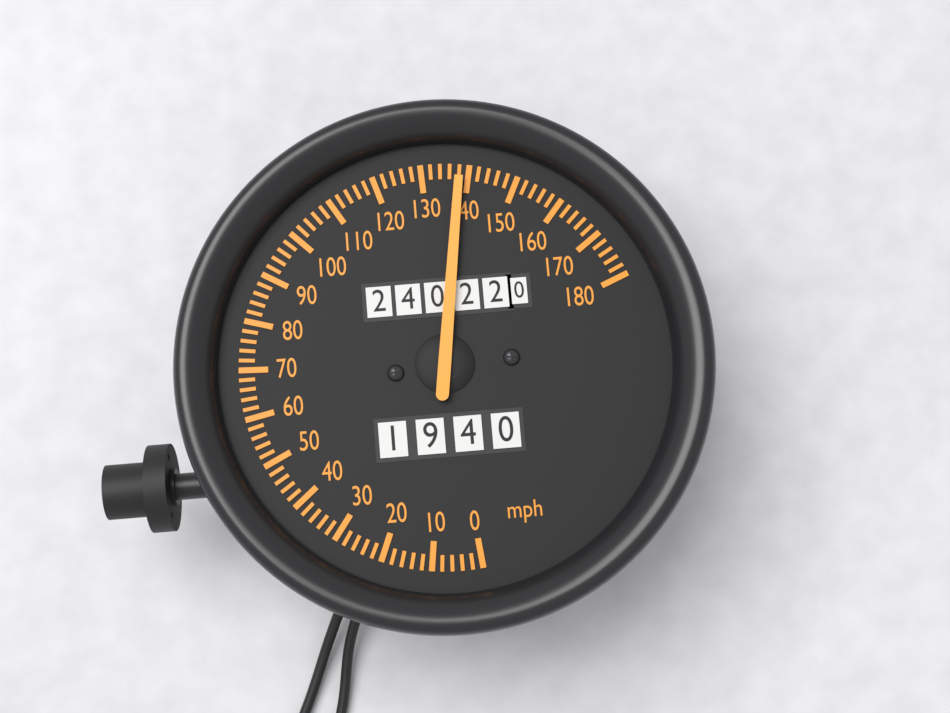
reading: 138 mph
